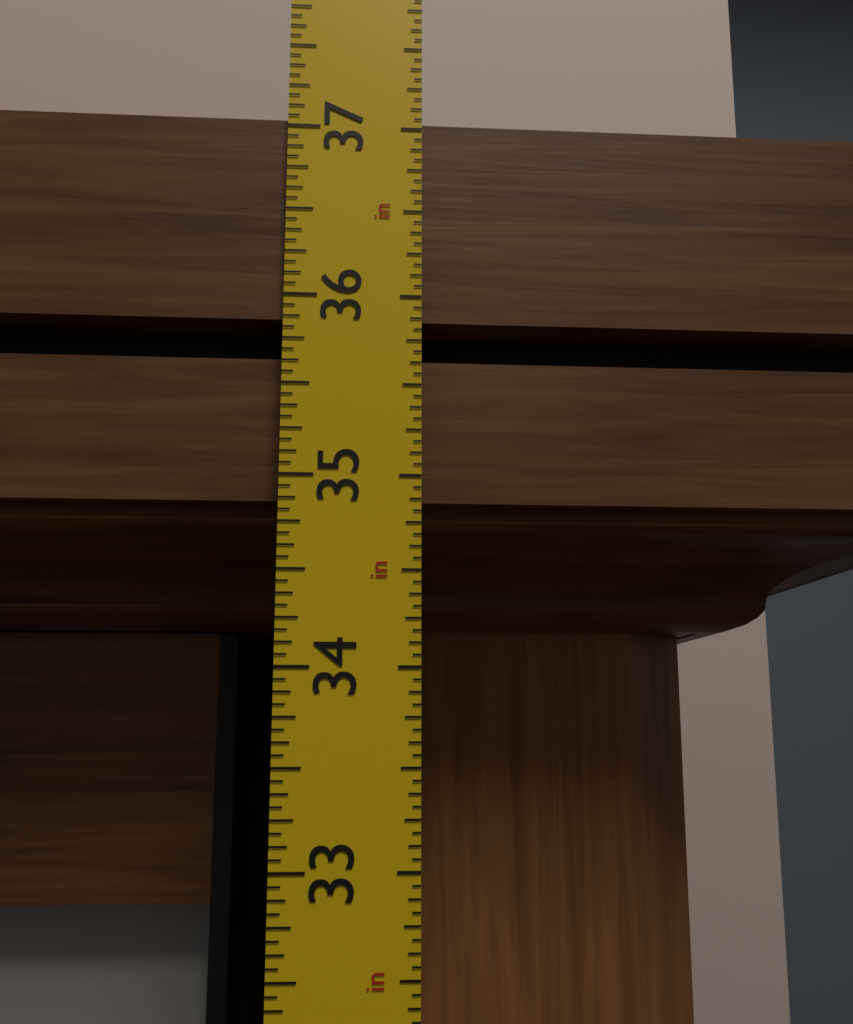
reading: 37.0625 in
